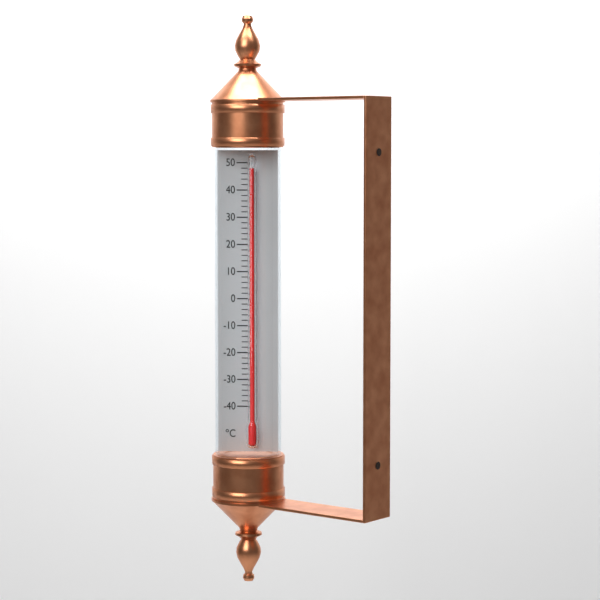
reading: 48 °C
